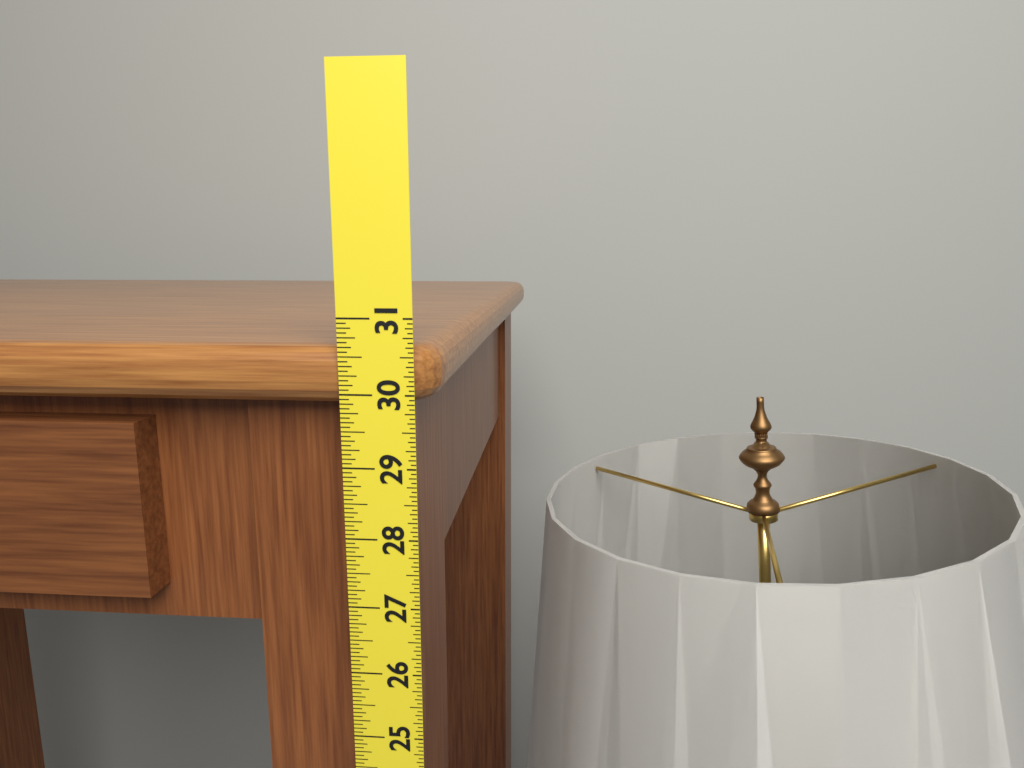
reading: 30.6250 in
